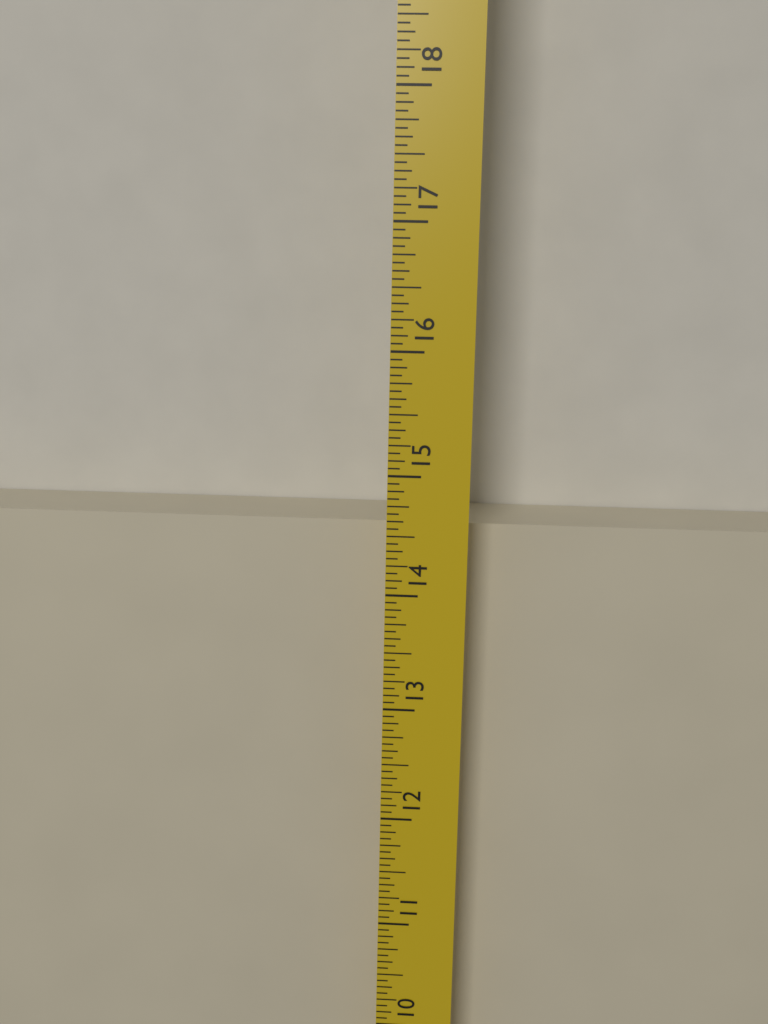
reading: 14.5000 in
